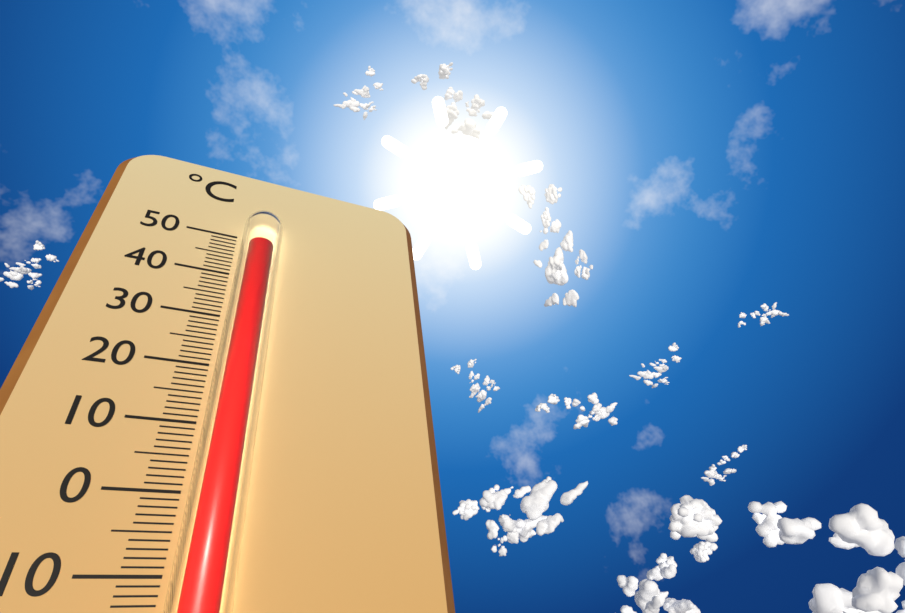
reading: 46 °C
